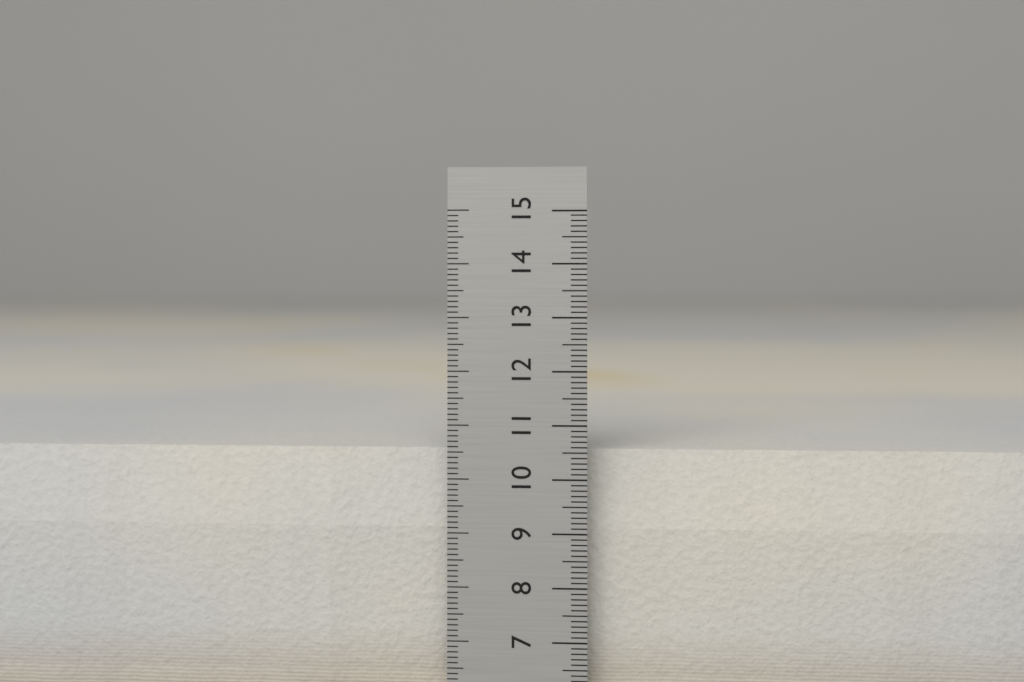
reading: 10.5 cm
